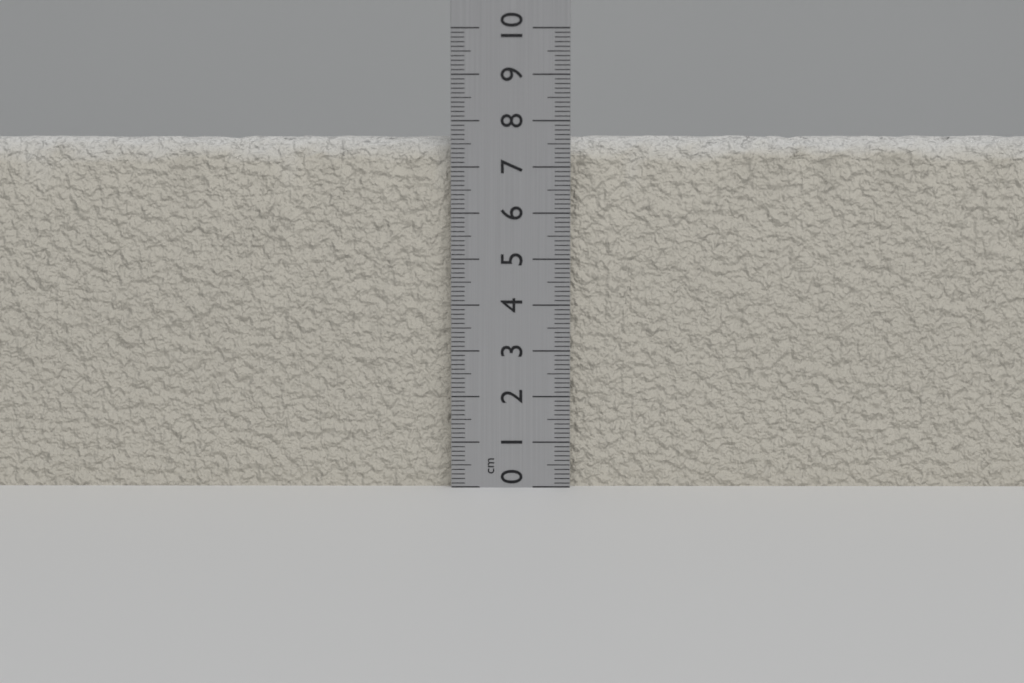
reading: 7.7 cm
